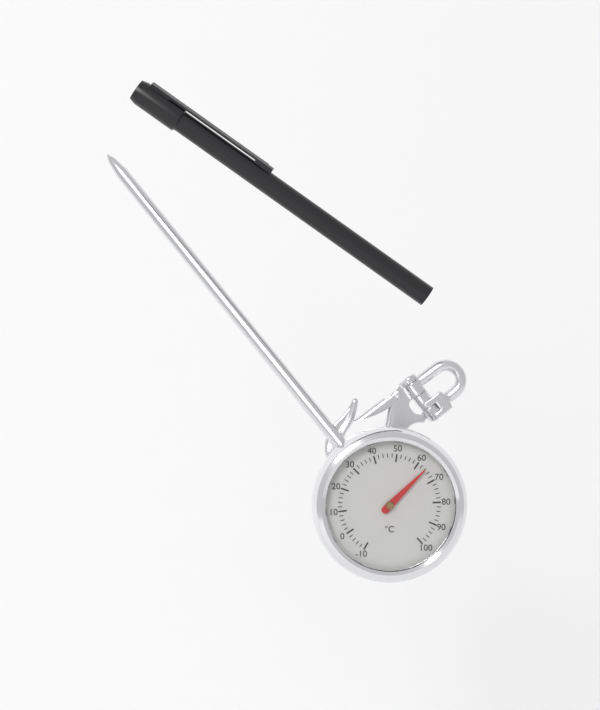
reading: 64 °C
